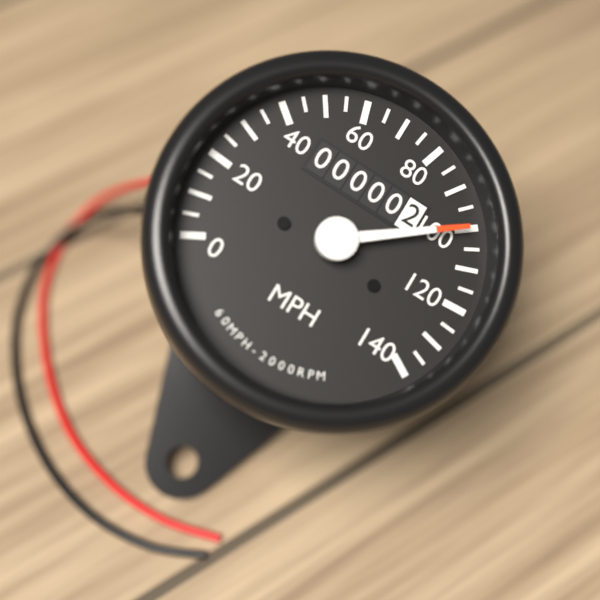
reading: 100 MPH
